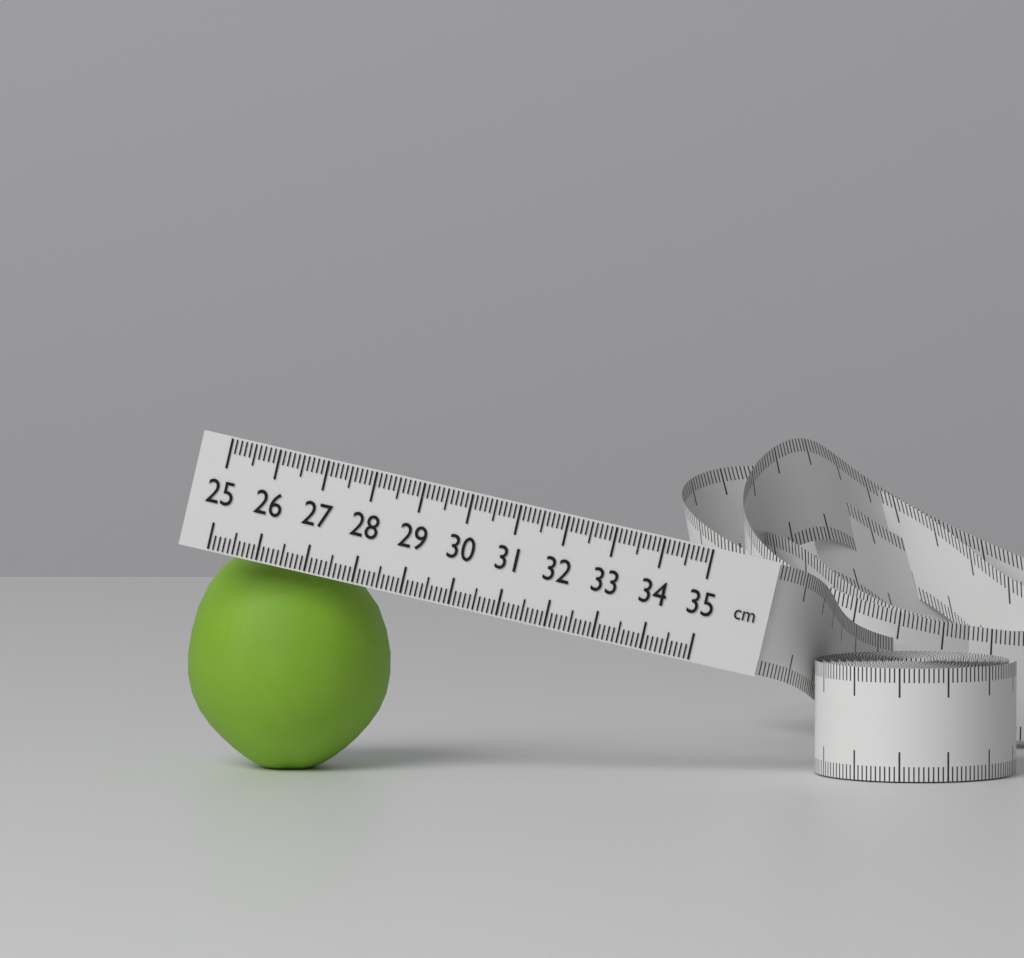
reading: 29.2 cm
